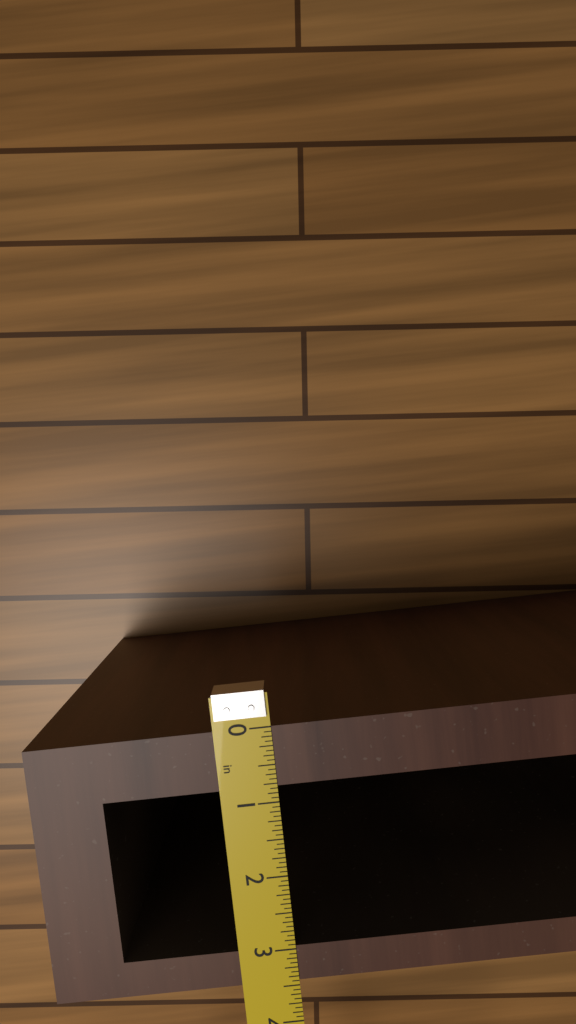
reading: 3.4375 in
